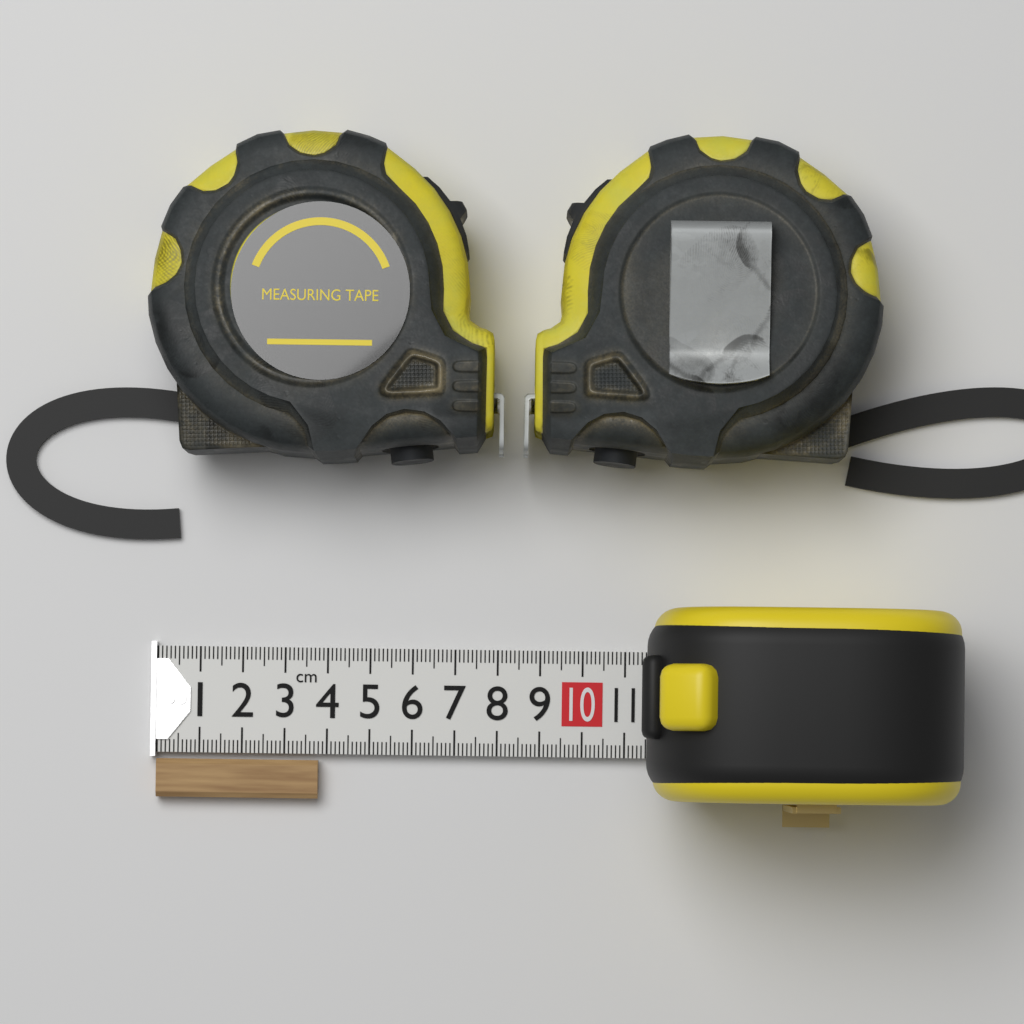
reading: 3.8 cm
